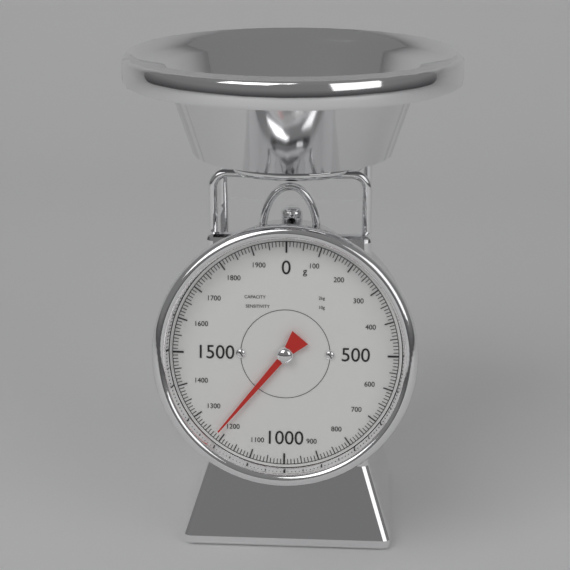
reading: 1220 g
